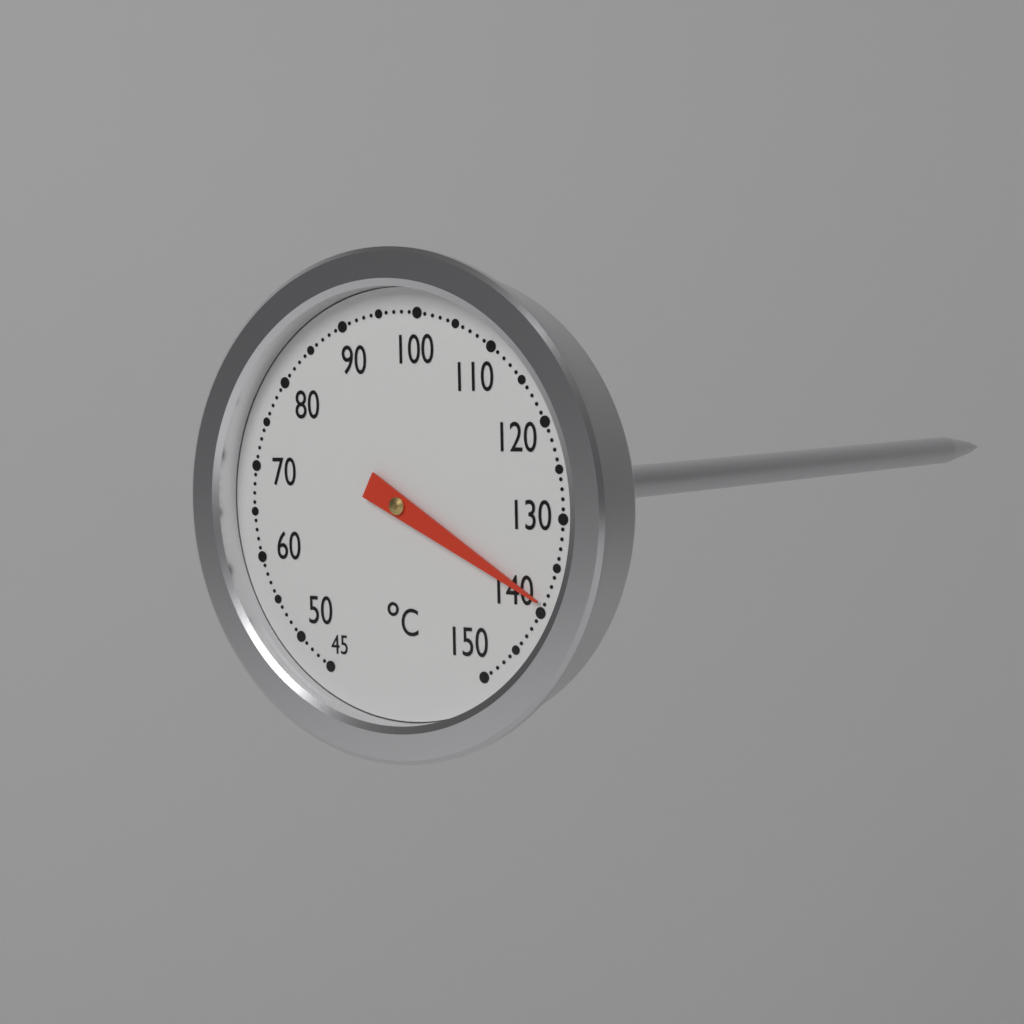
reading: 139 °C
